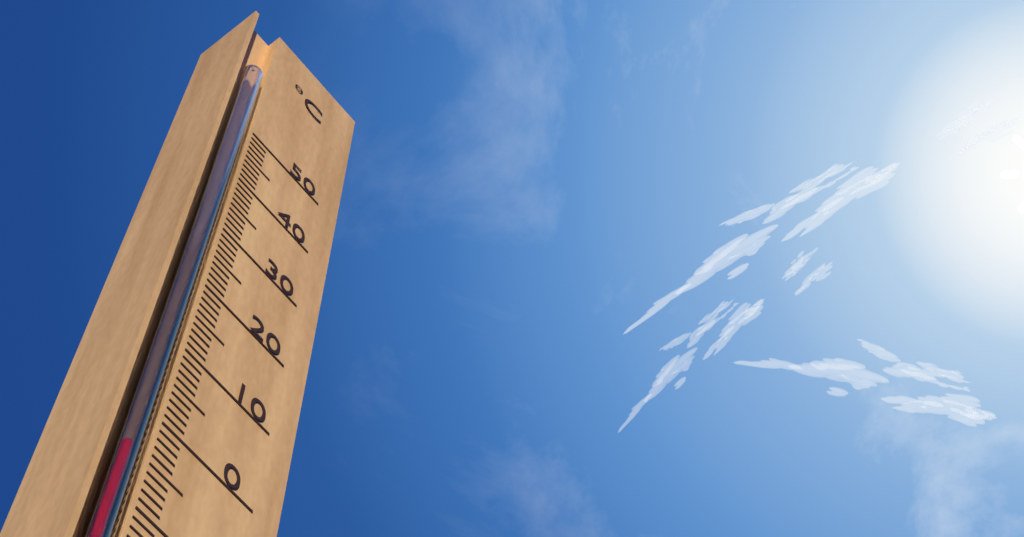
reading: -5 °C
